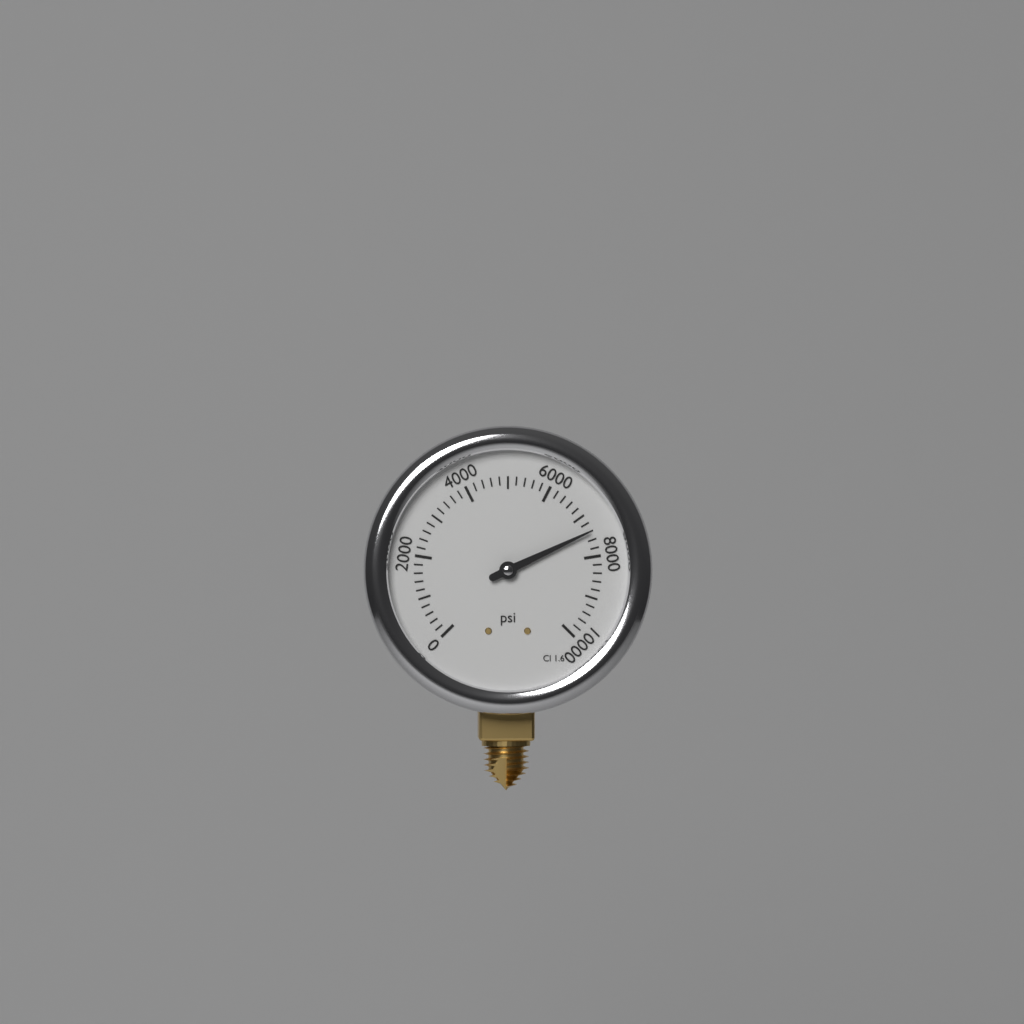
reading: 7400 psi
